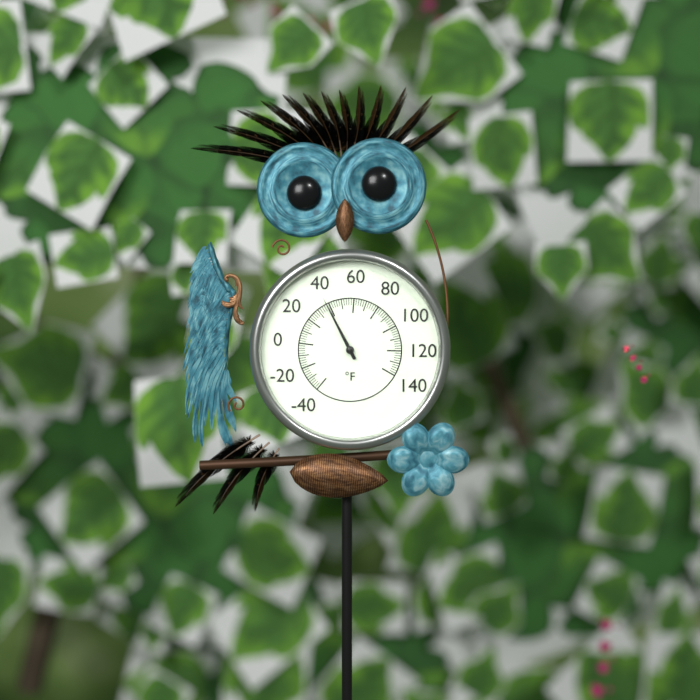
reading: 38 °F
